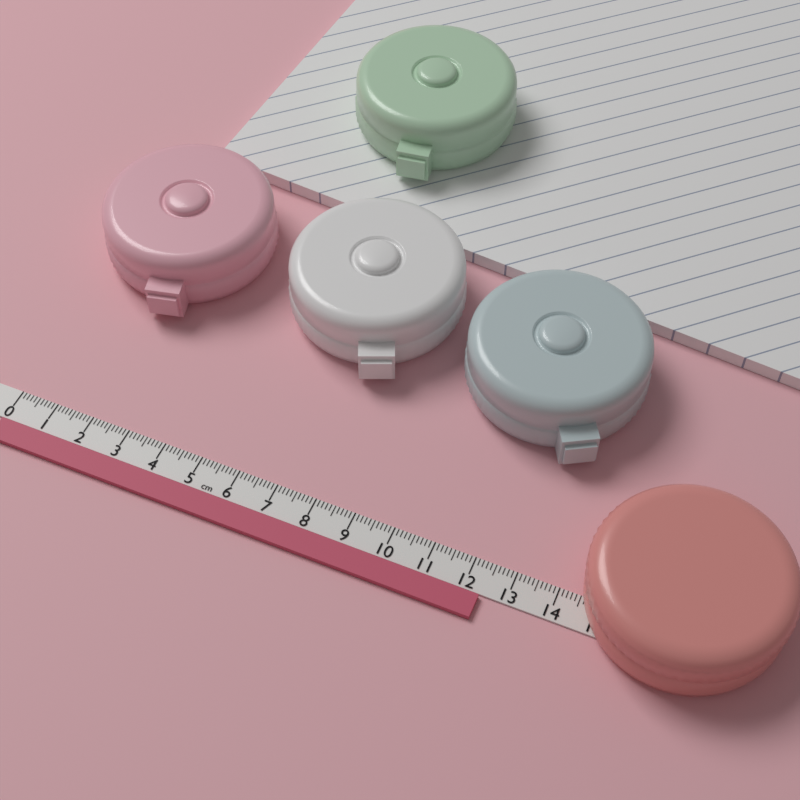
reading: 12.4 cm
